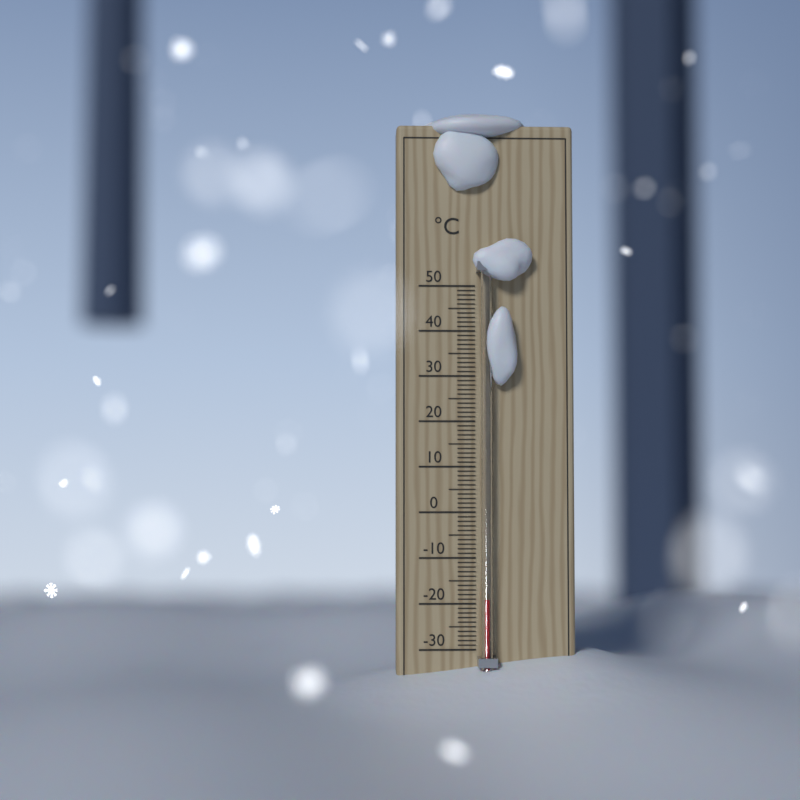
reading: -19 °C
